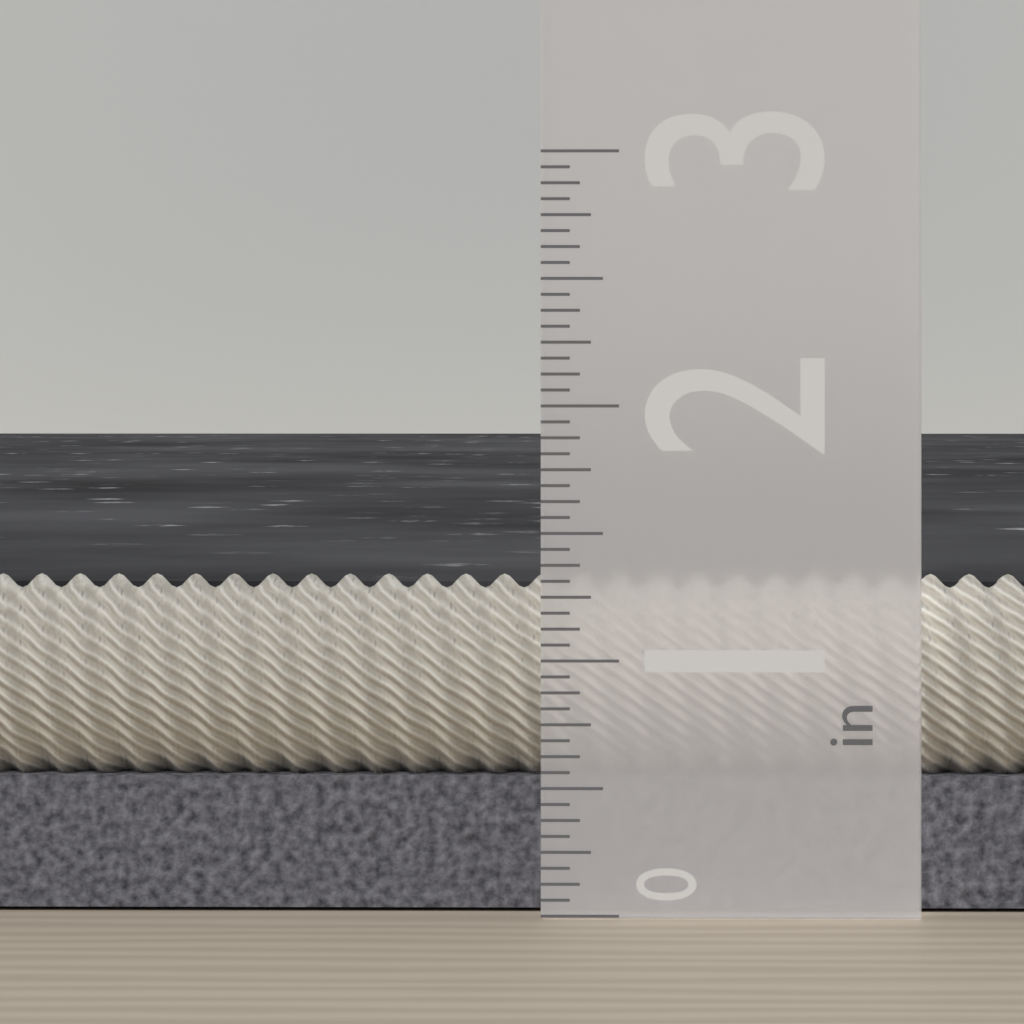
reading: 1.3125 in
